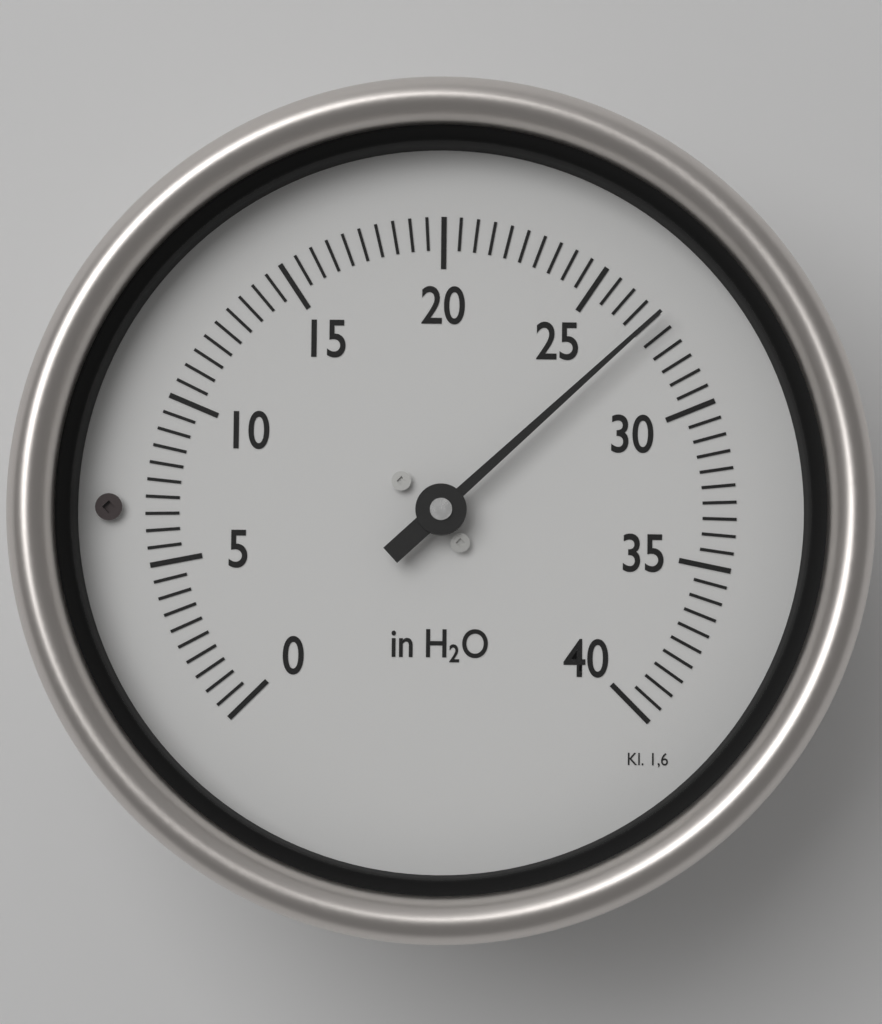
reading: 27.0 in H2O
